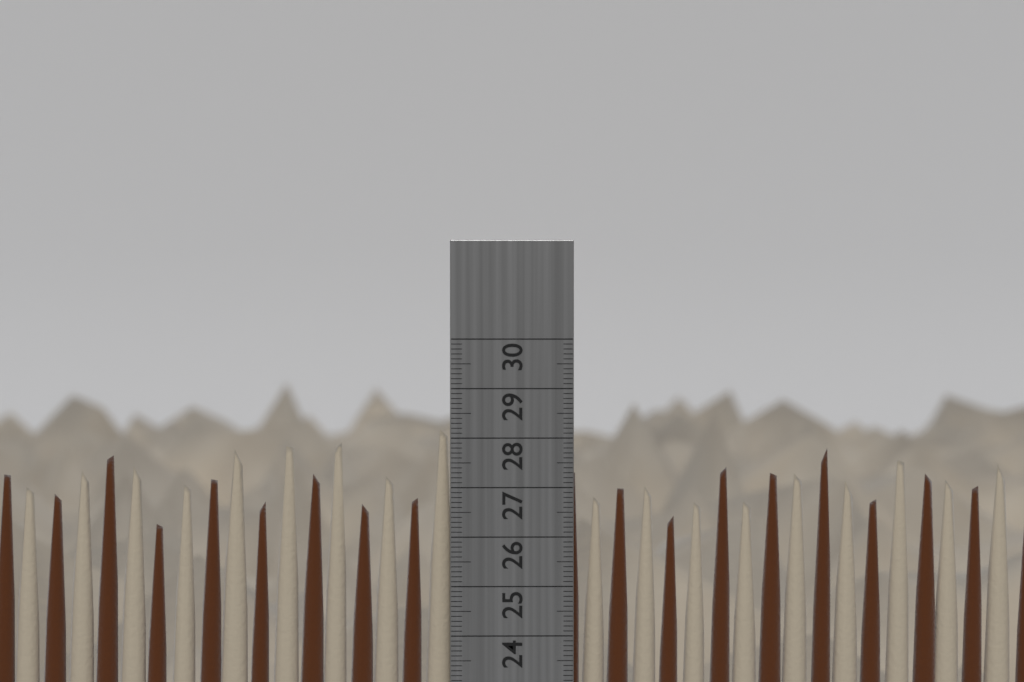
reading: 28.3 cm
